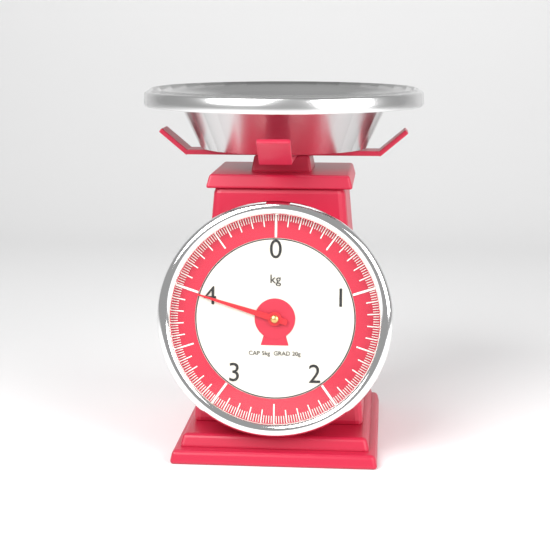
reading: 3.98 kg
